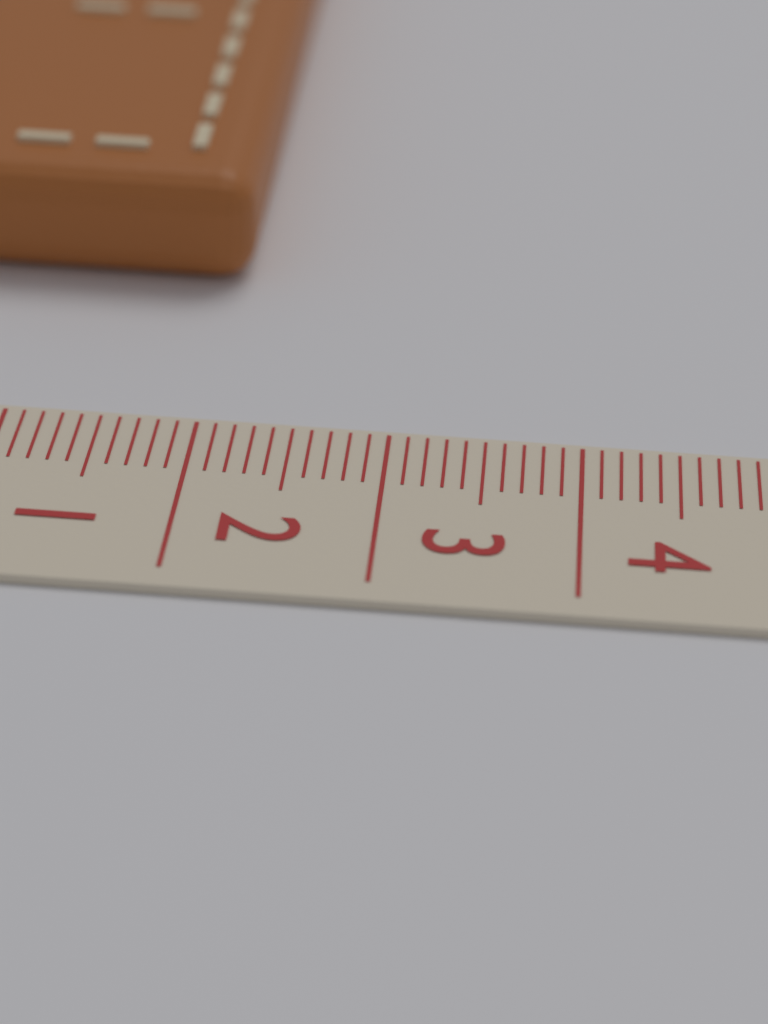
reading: 2.1 cm
